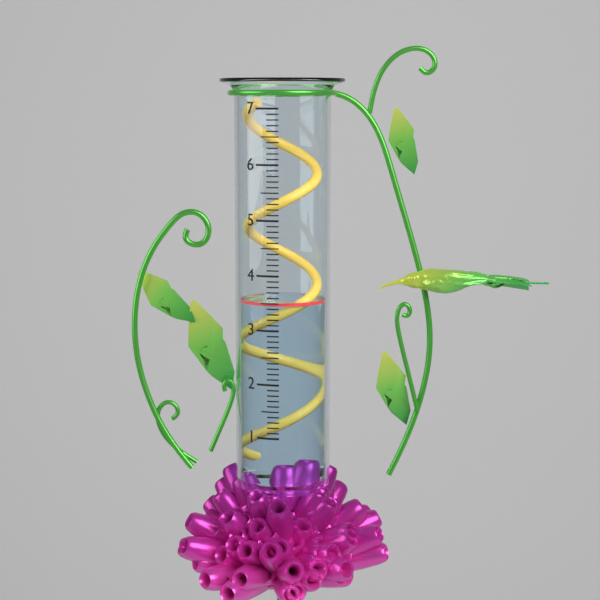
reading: 3.5 (no unit)
